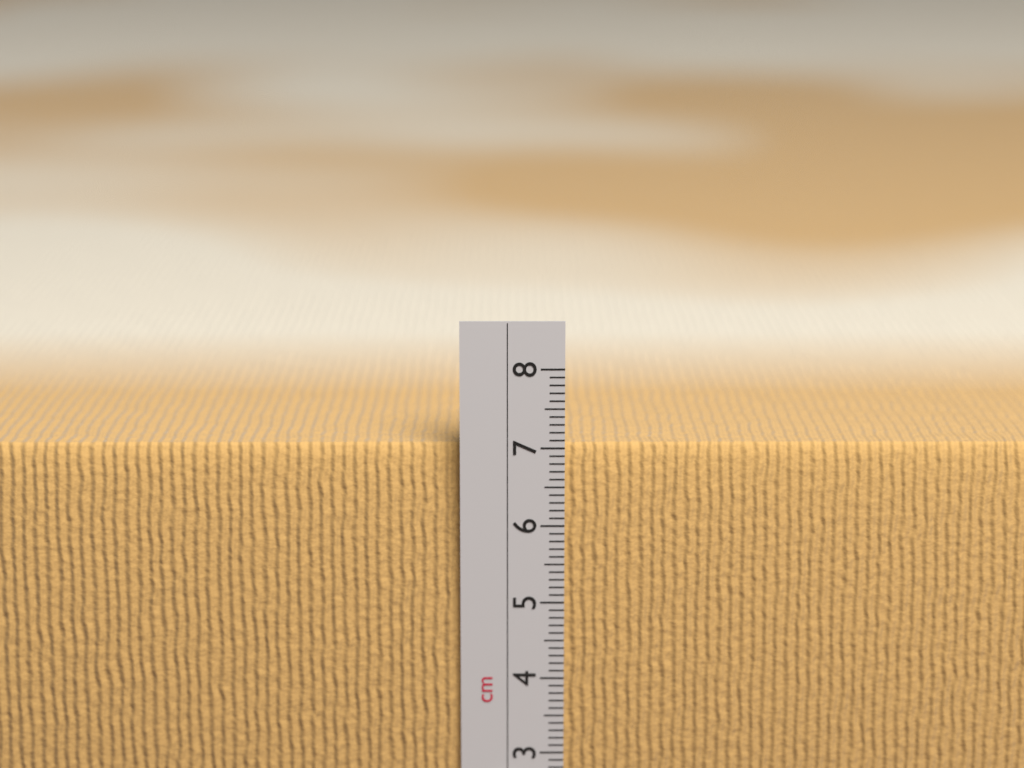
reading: 7.0 cm
